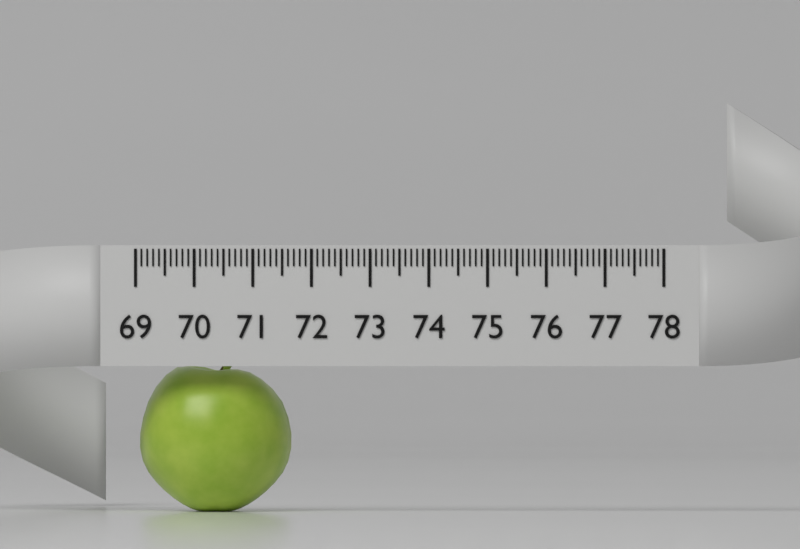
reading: 71.6 (no unit)
